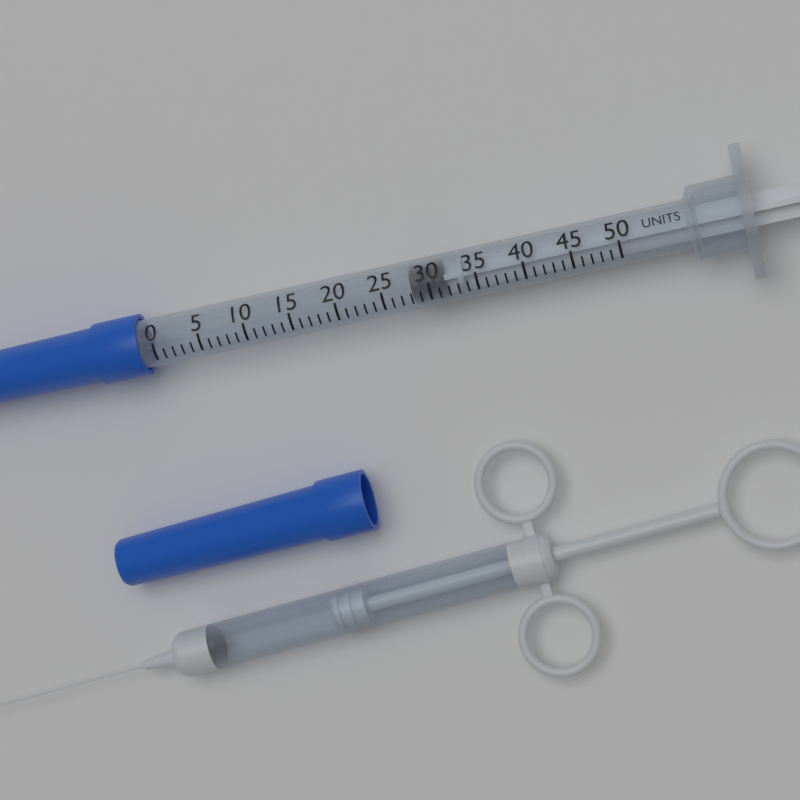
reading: 28 units
